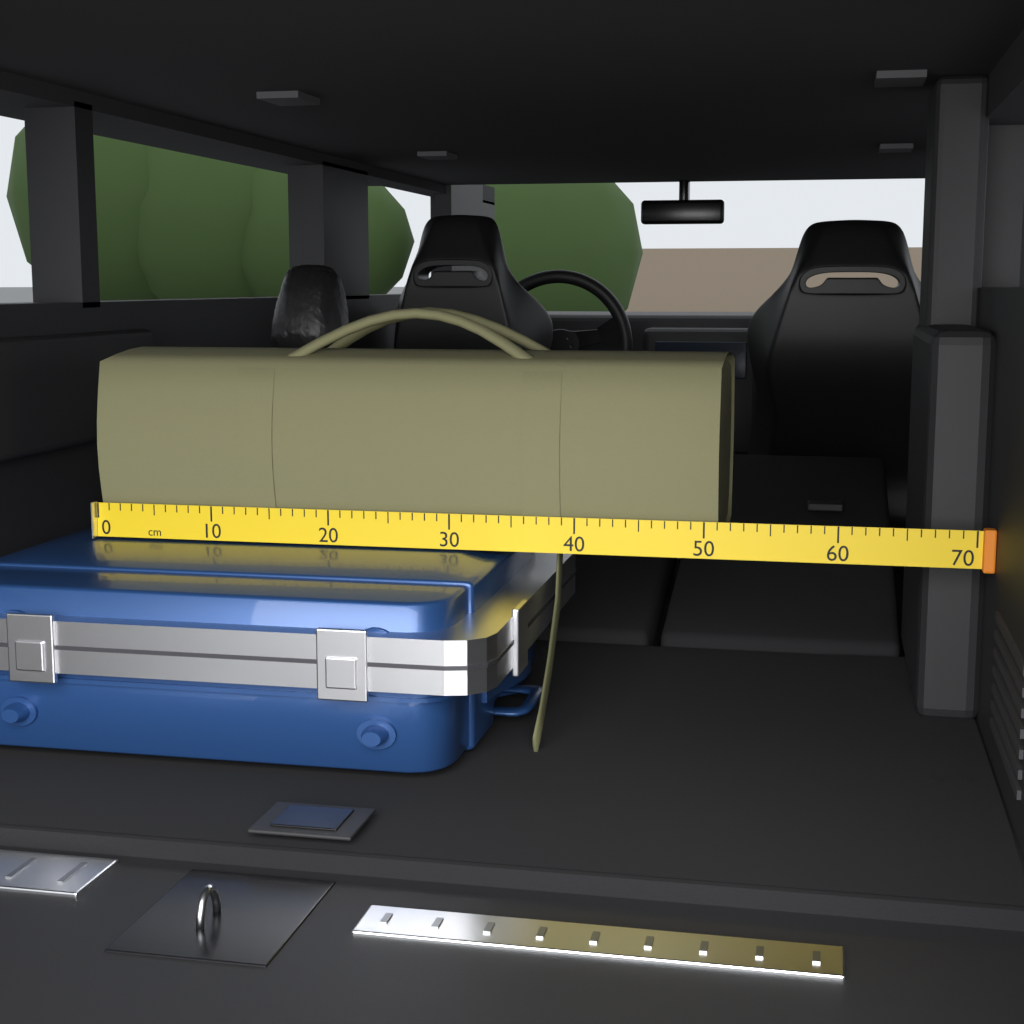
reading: 51 cm
